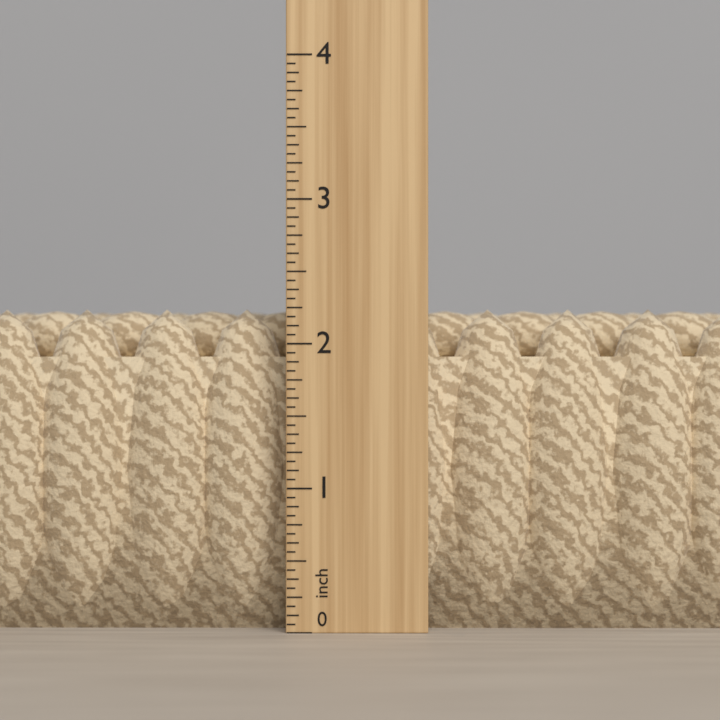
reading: 2.2500 in
